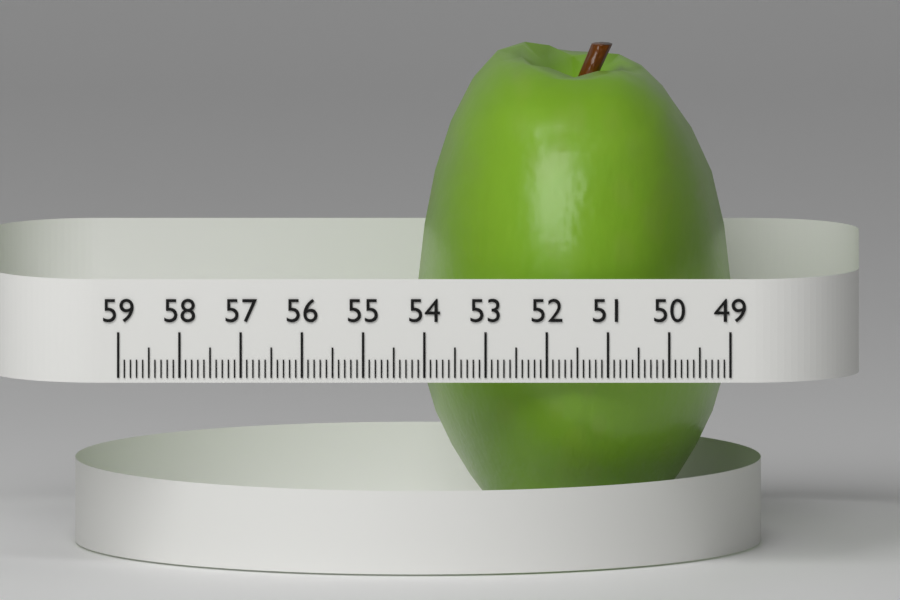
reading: 54.1 (no unit)
